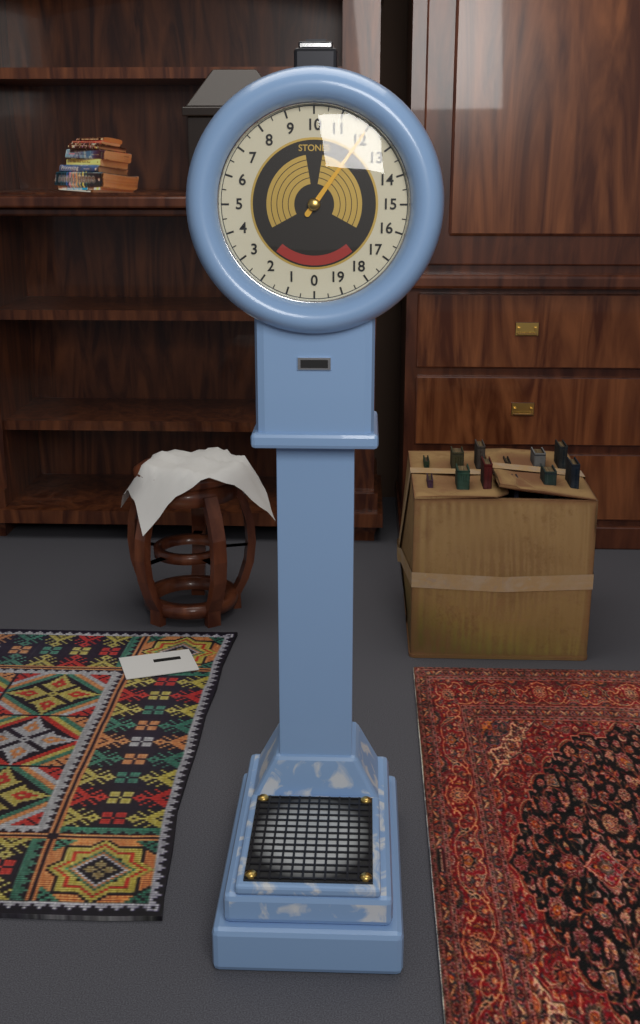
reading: 12.0 stones
